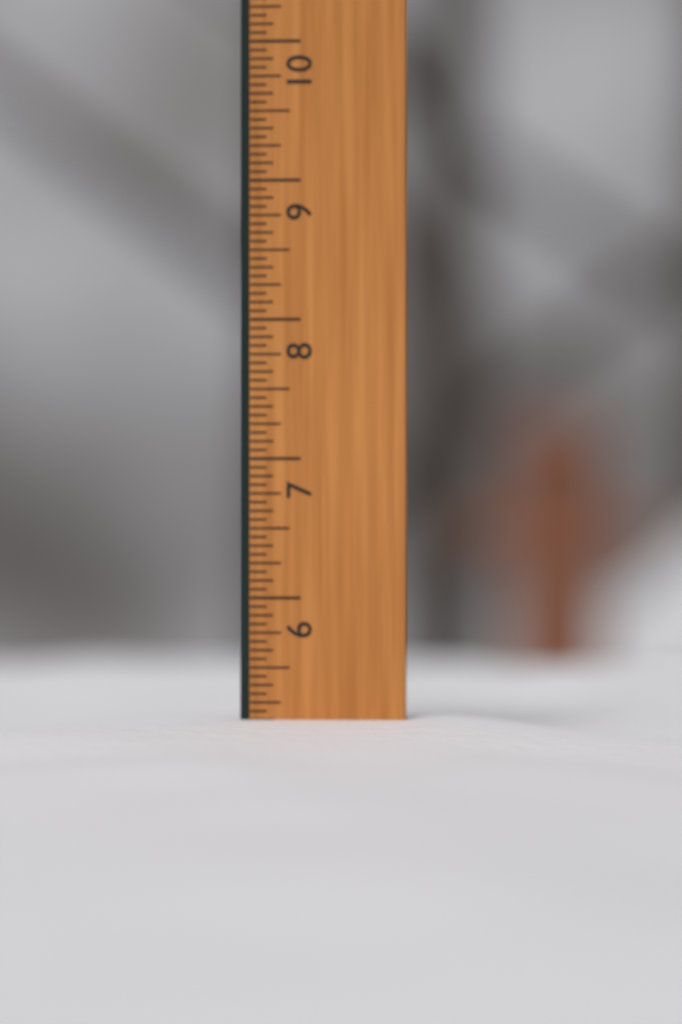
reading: 5.1250 in
